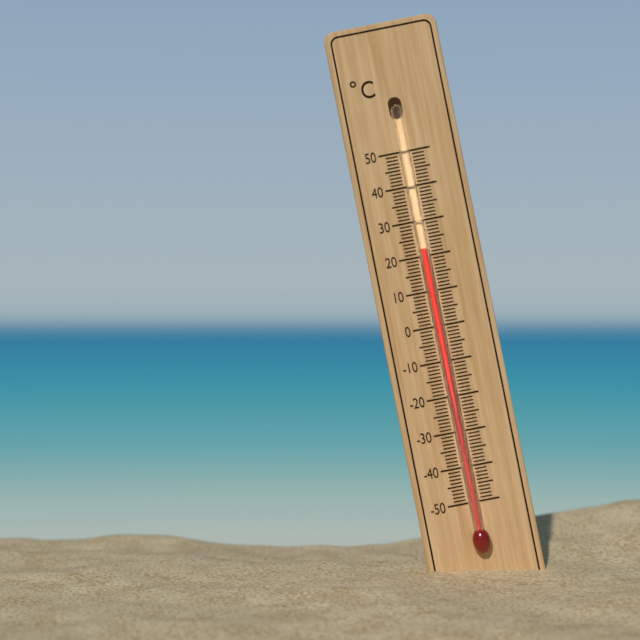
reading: 22 °C
